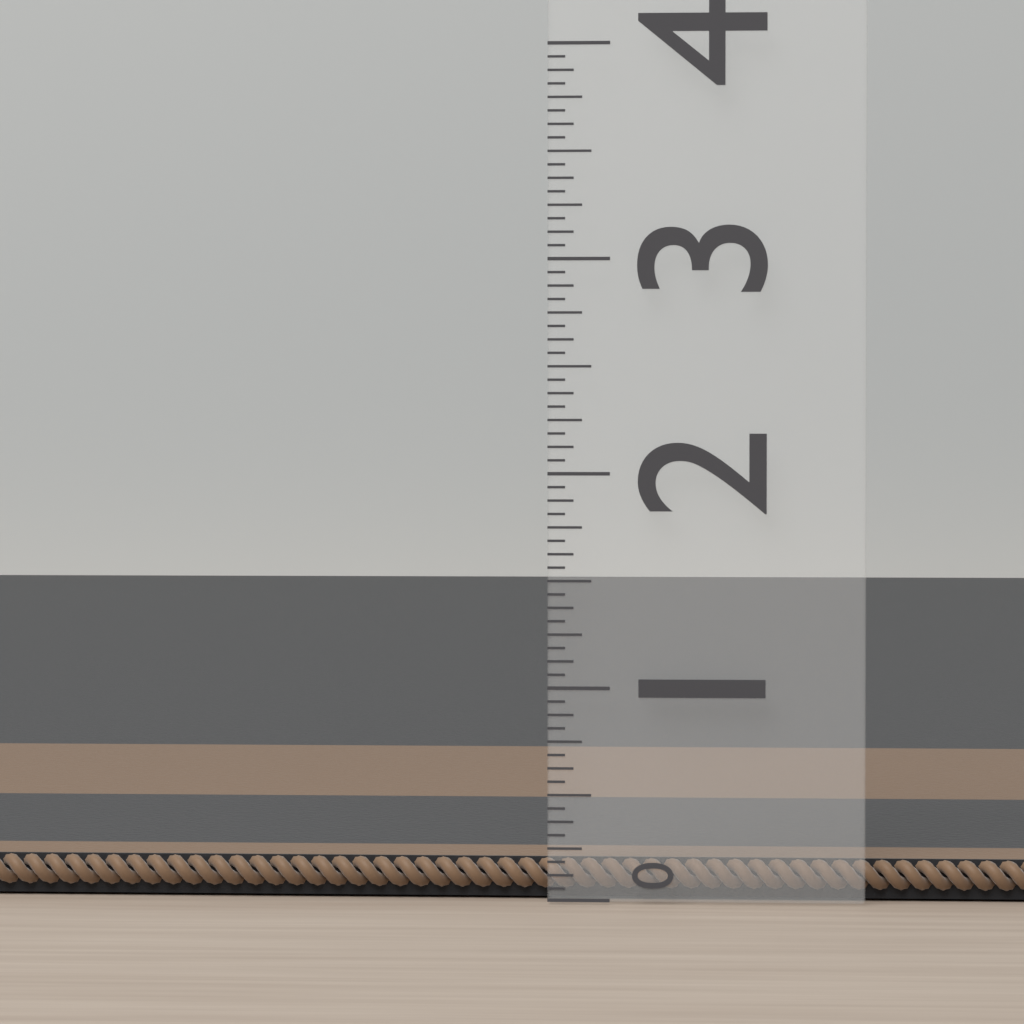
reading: 0.1875 (no unit)
